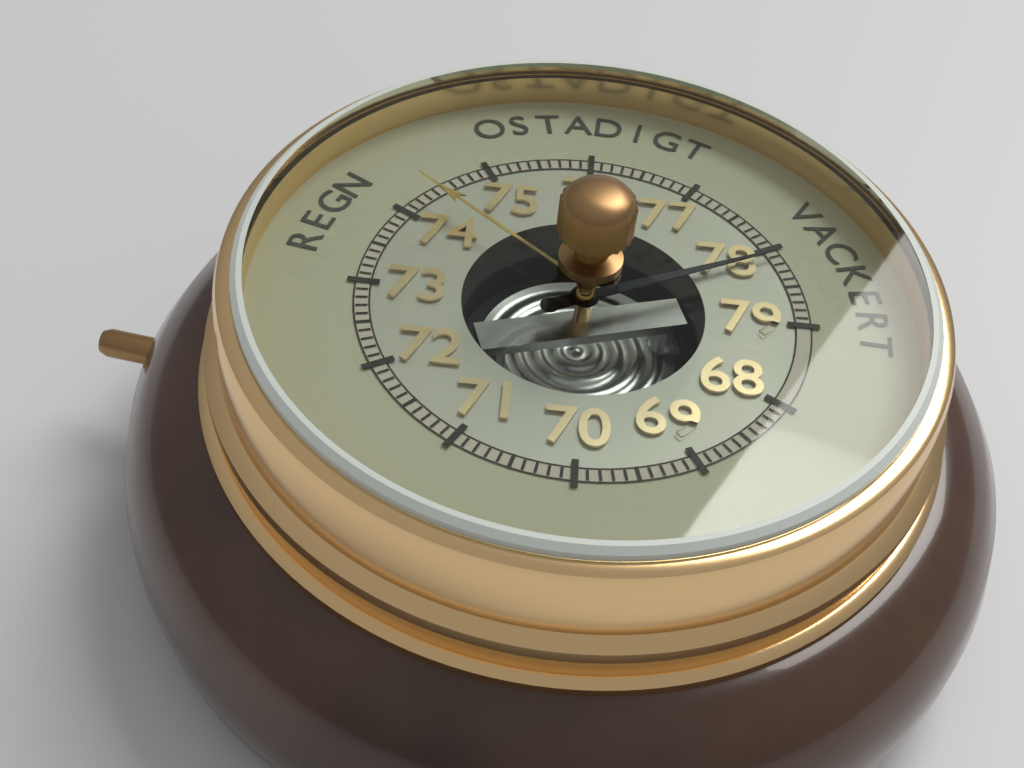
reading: 78.1 (no unit)
